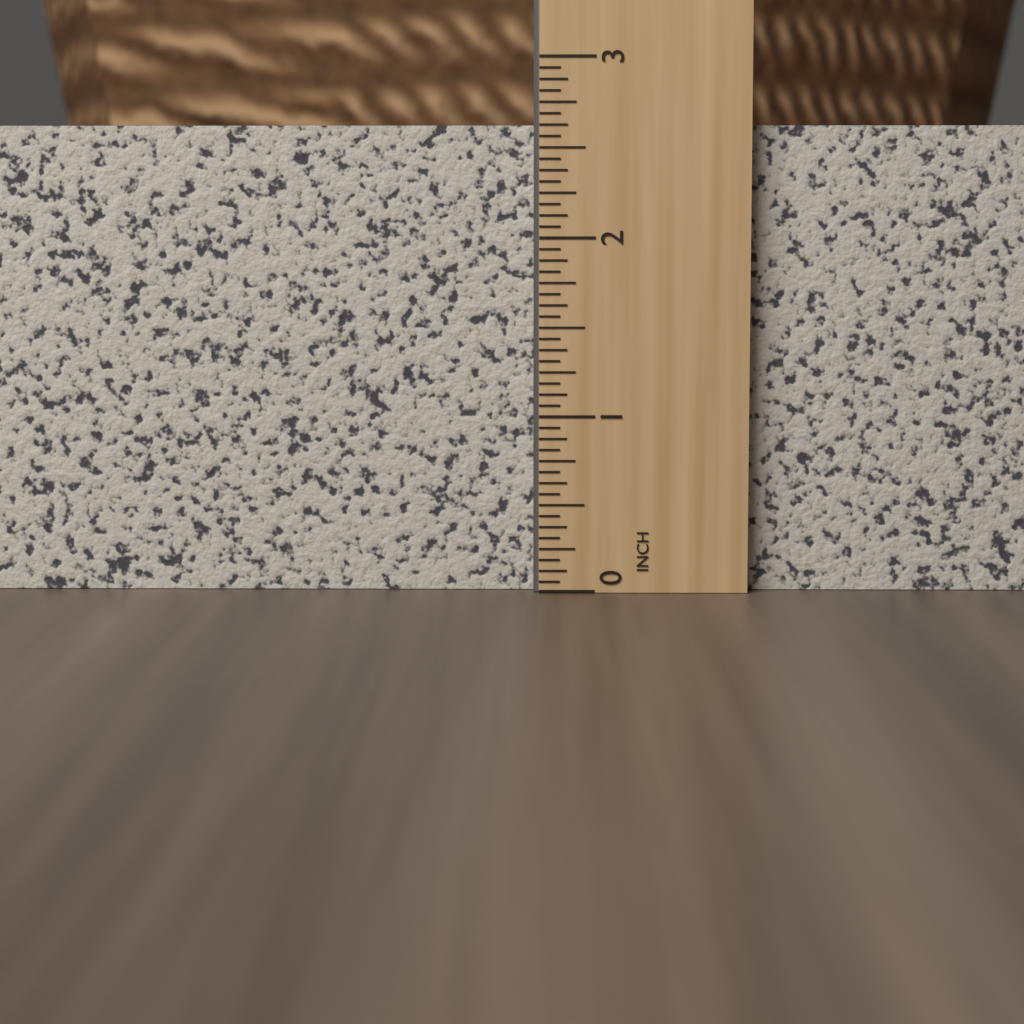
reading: 2.6250 in
